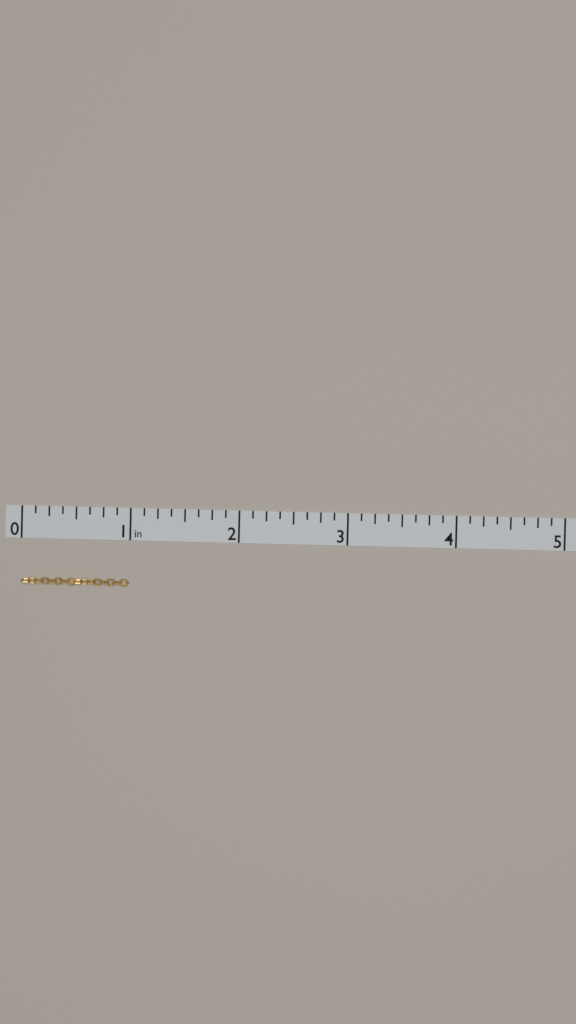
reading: 1.000 in
